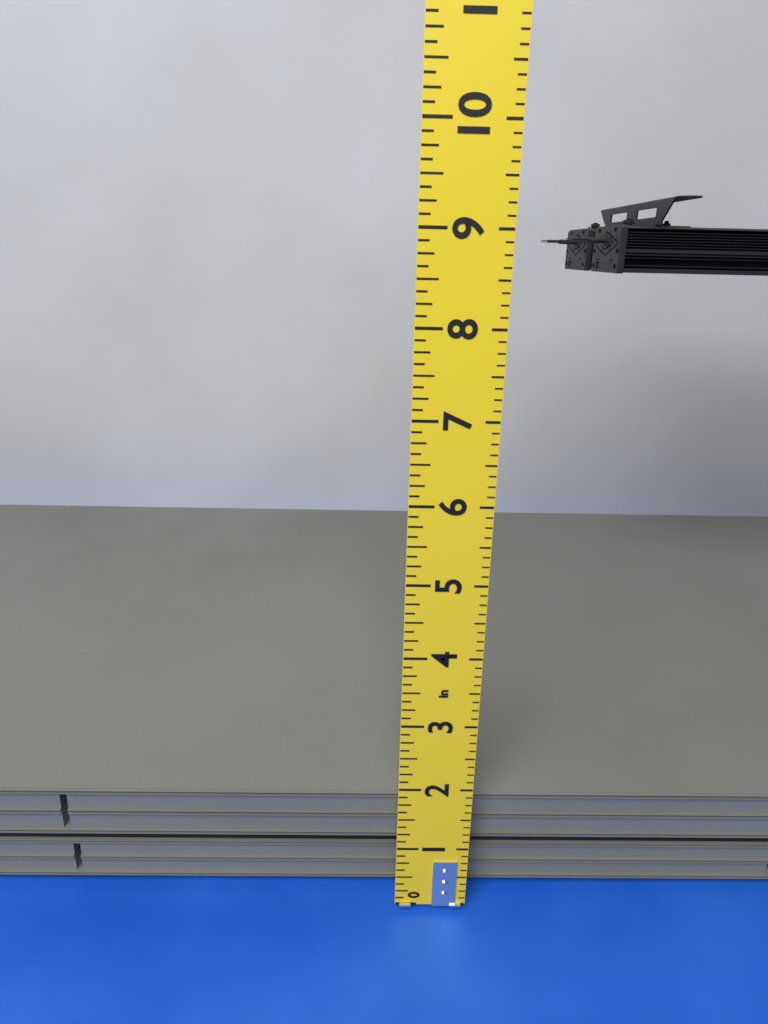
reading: 1.625 in
